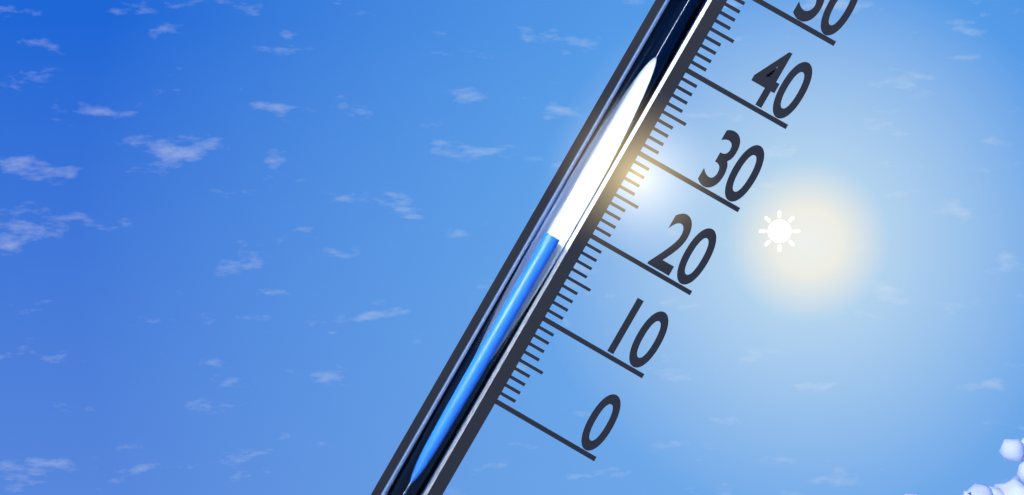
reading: 18 (no unit)
